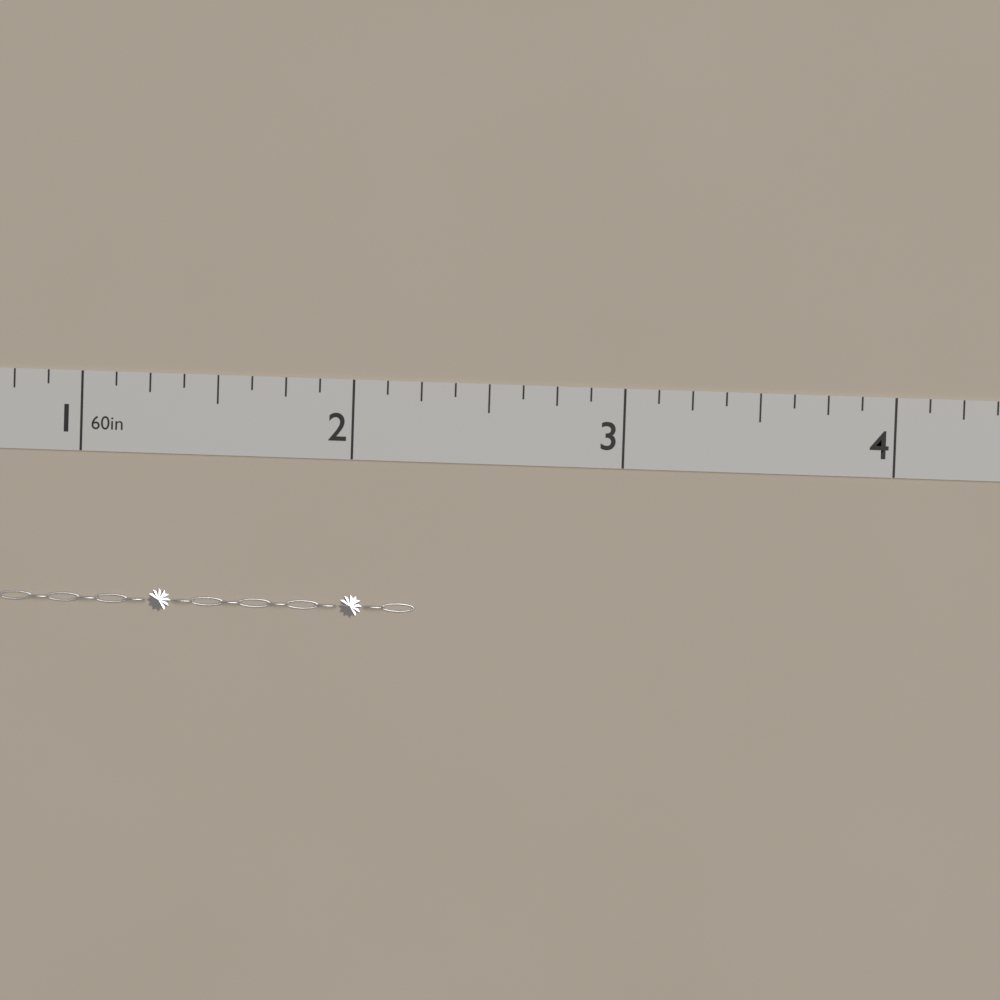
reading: 2.250 in
